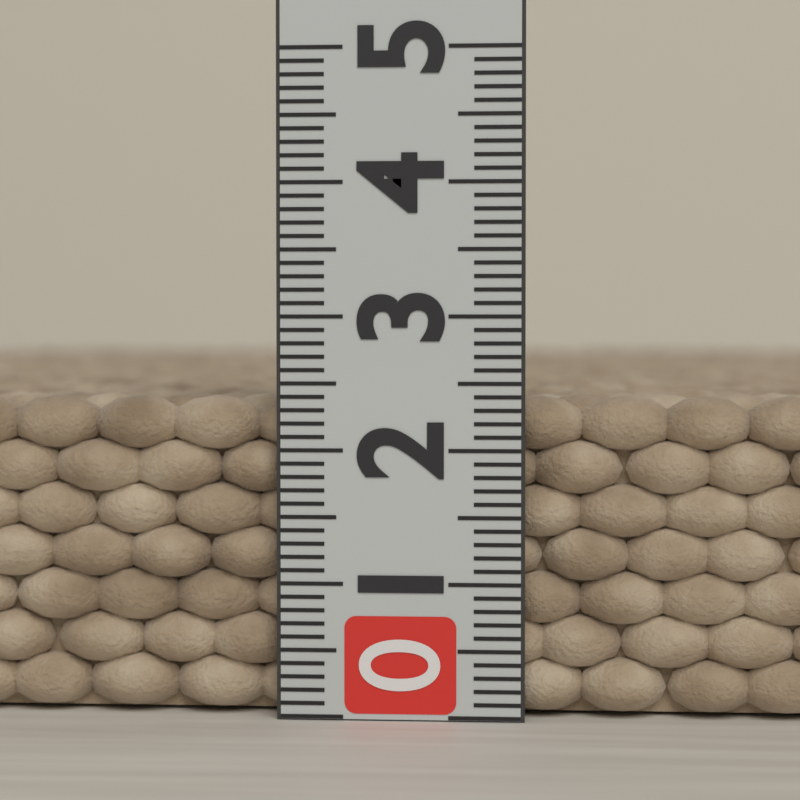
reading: 2.4 (no unit)
